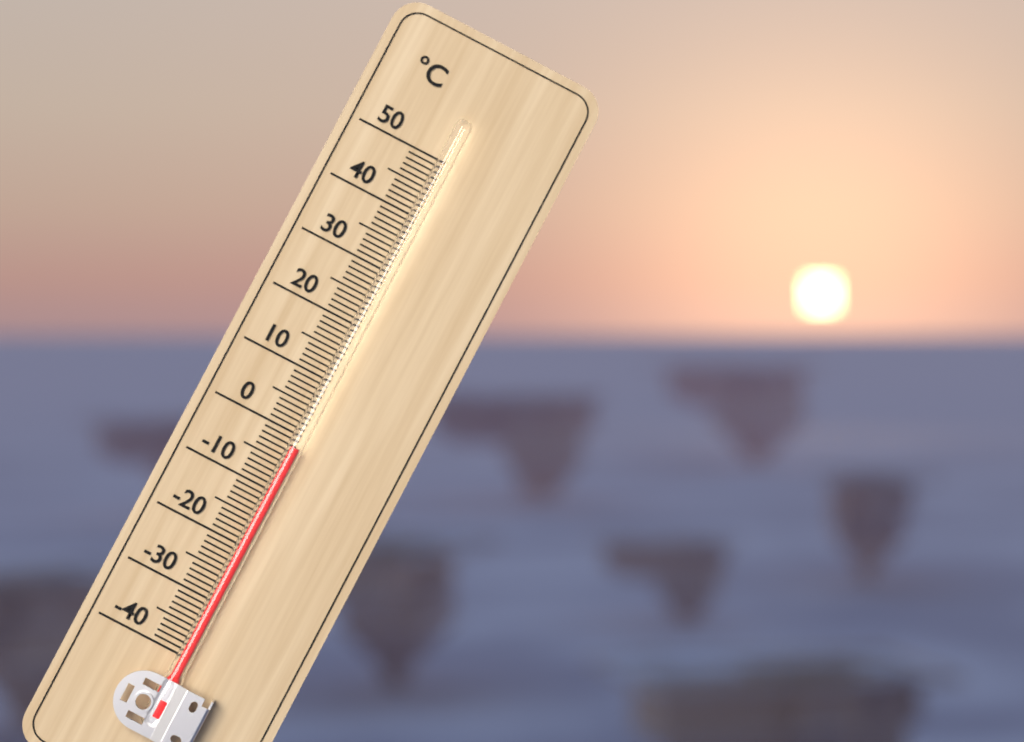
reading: -2 °C
